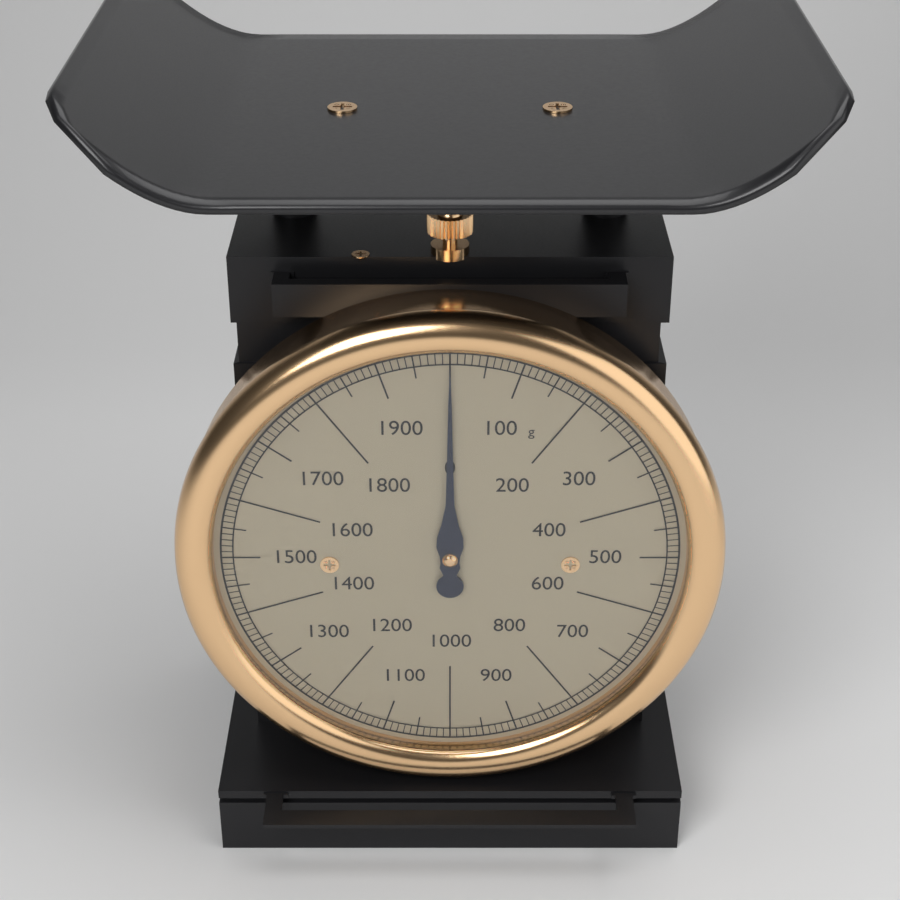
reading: 0 g
